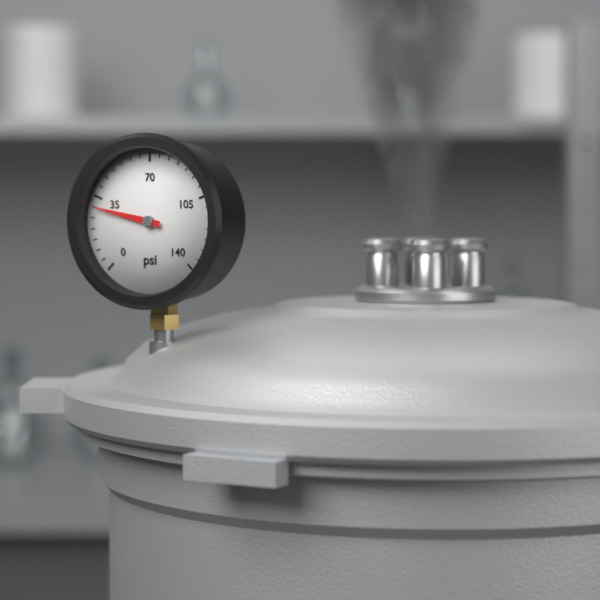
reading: 30 psi
